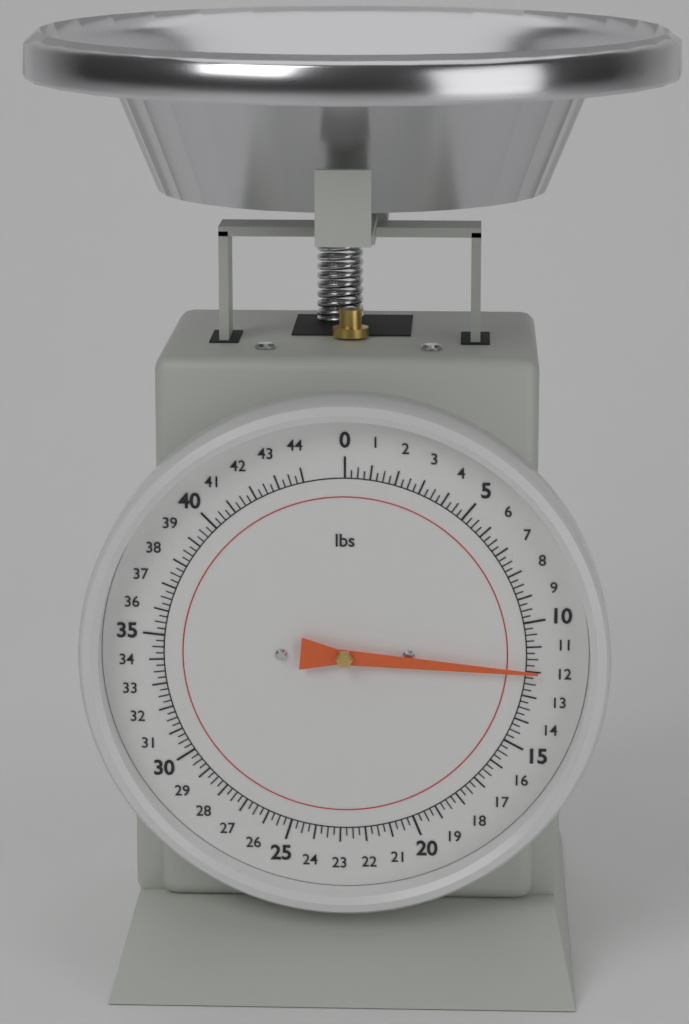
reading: 12.00 lbs
